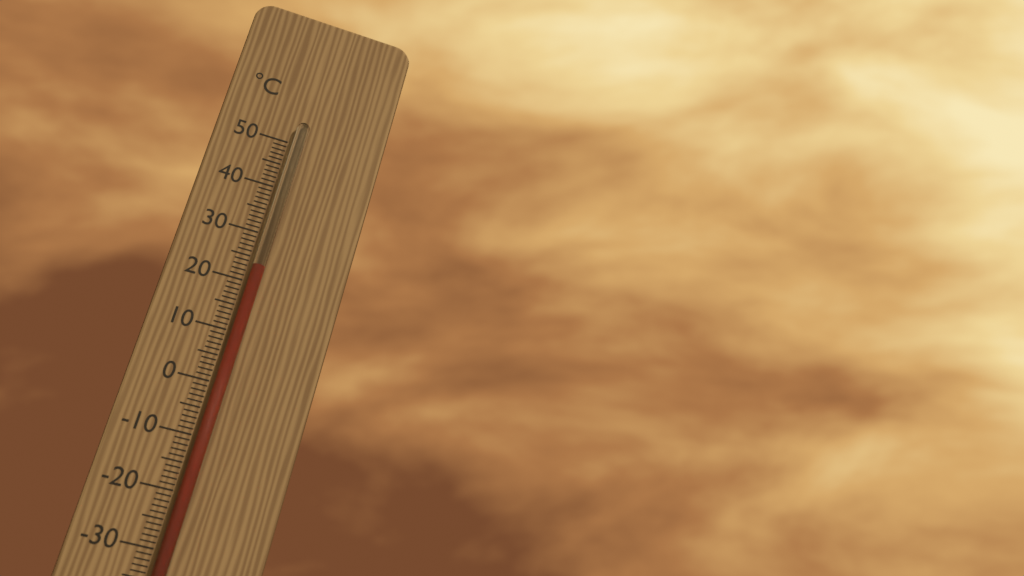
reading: 23 °C
